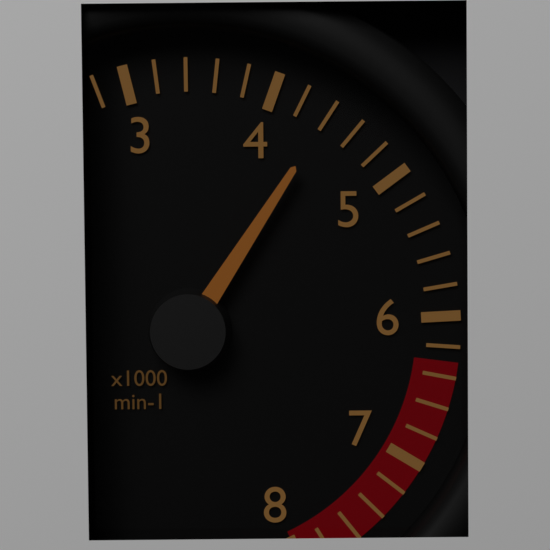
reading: 4400 min-1
